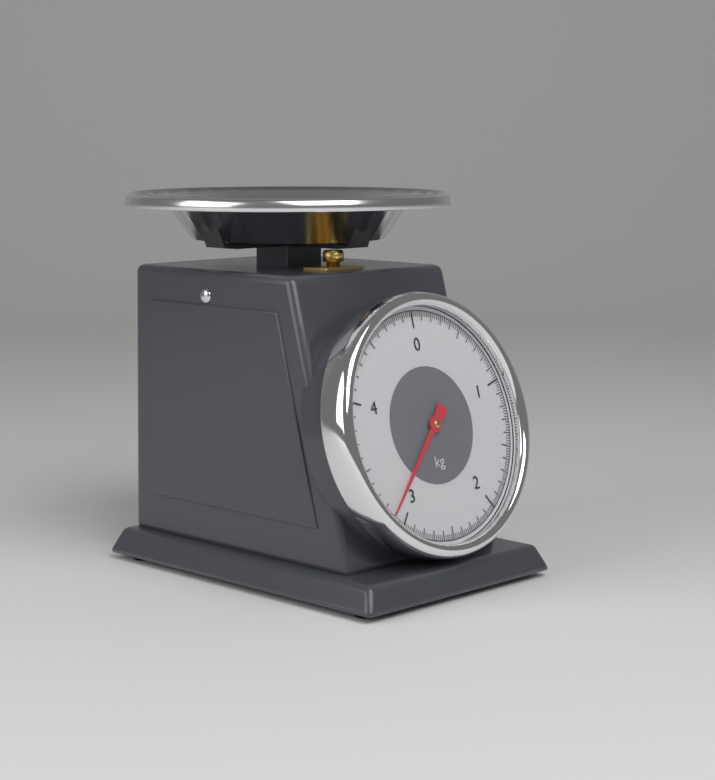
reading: 3.12 kg
